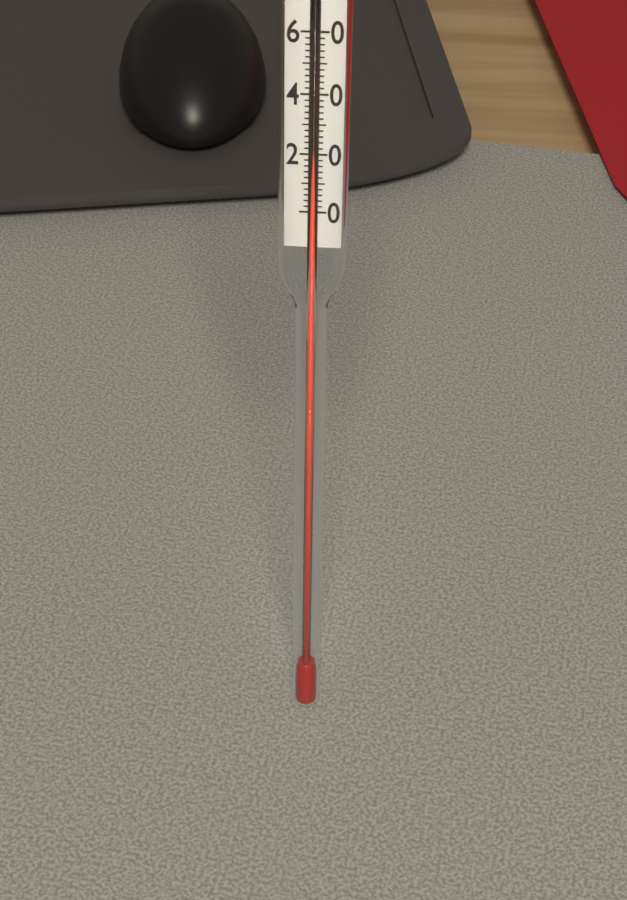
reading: 20 (no unit)
